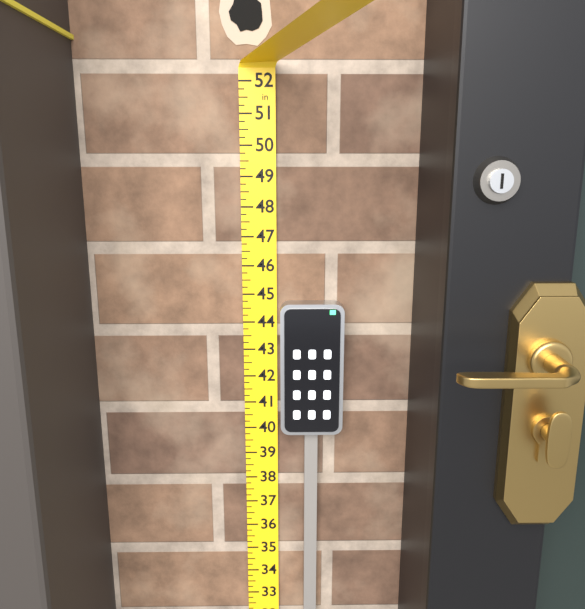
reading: 44.75 in
